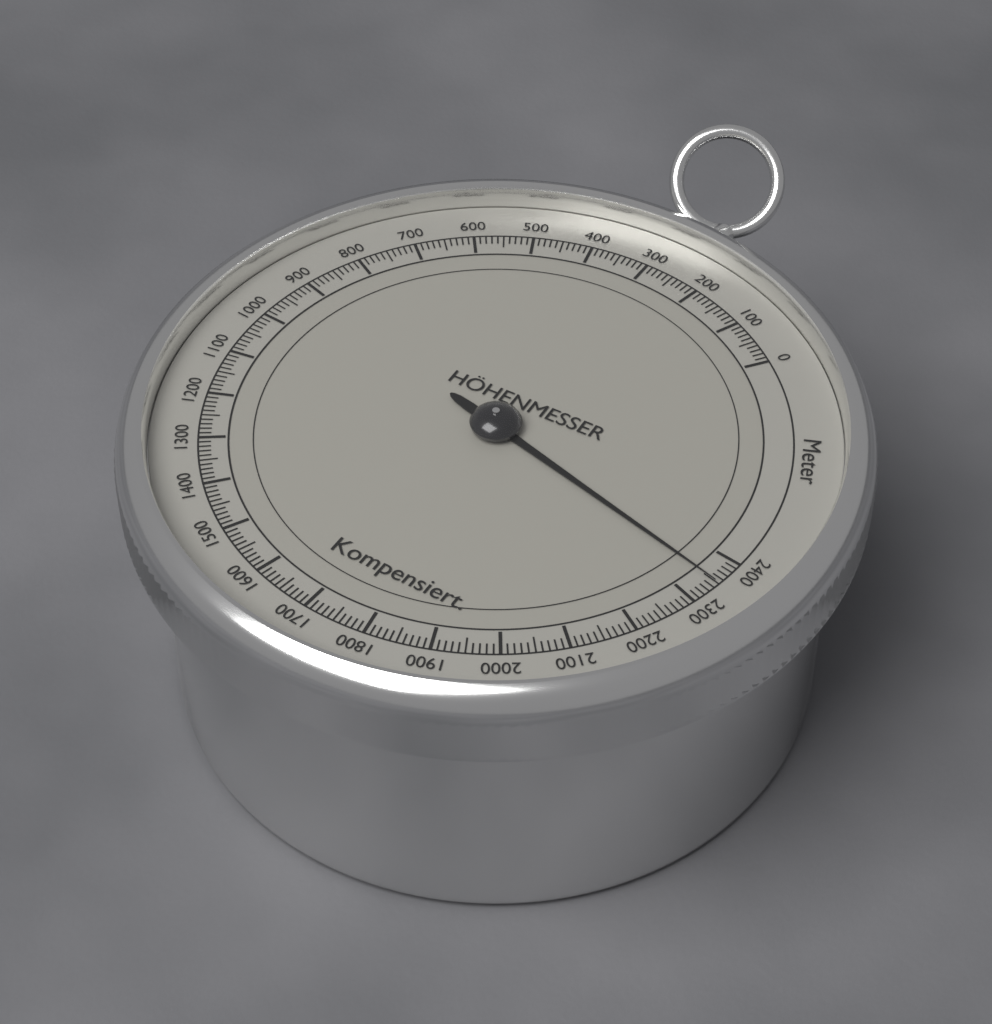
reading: 2350 m
